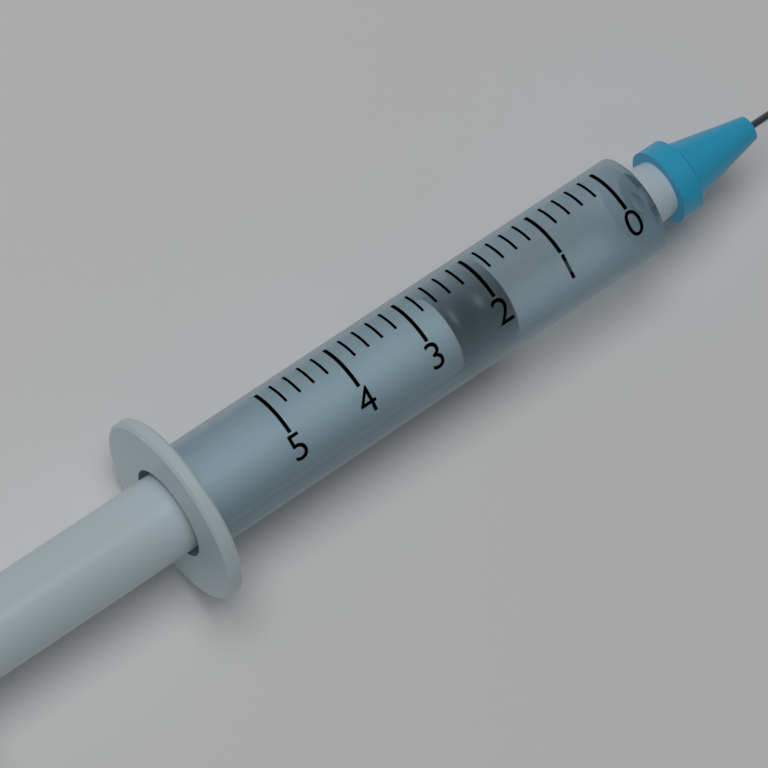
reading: 1.8 (no unit)
